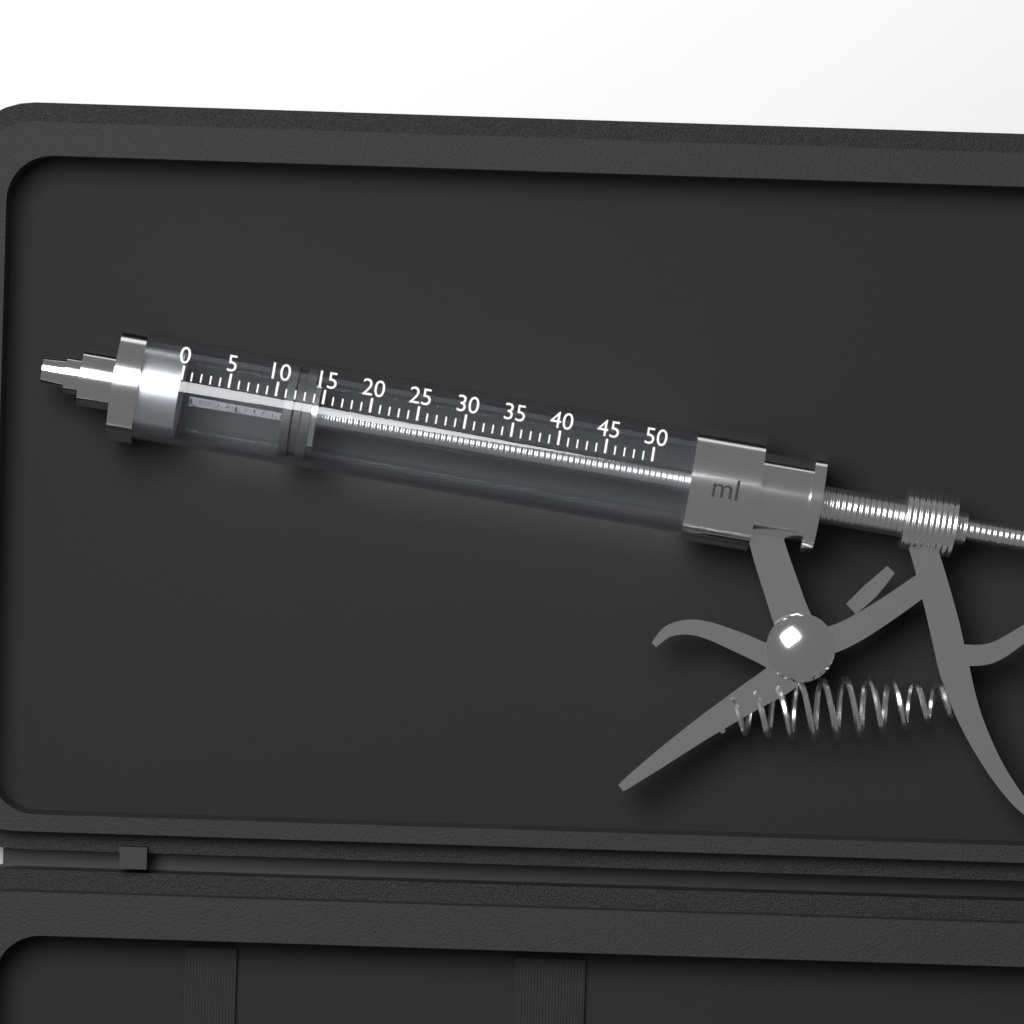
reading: 11 ml
